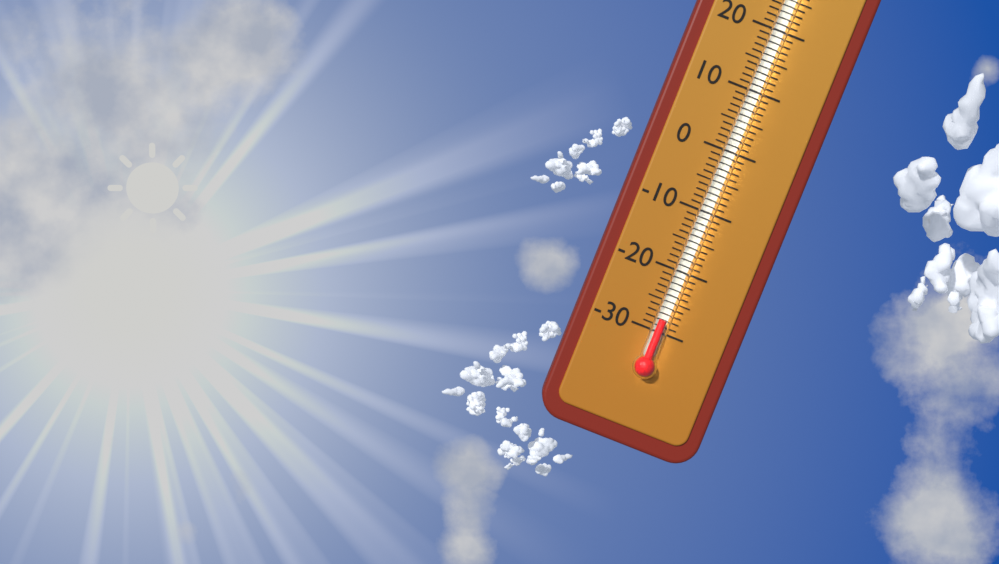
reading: -28 °C
